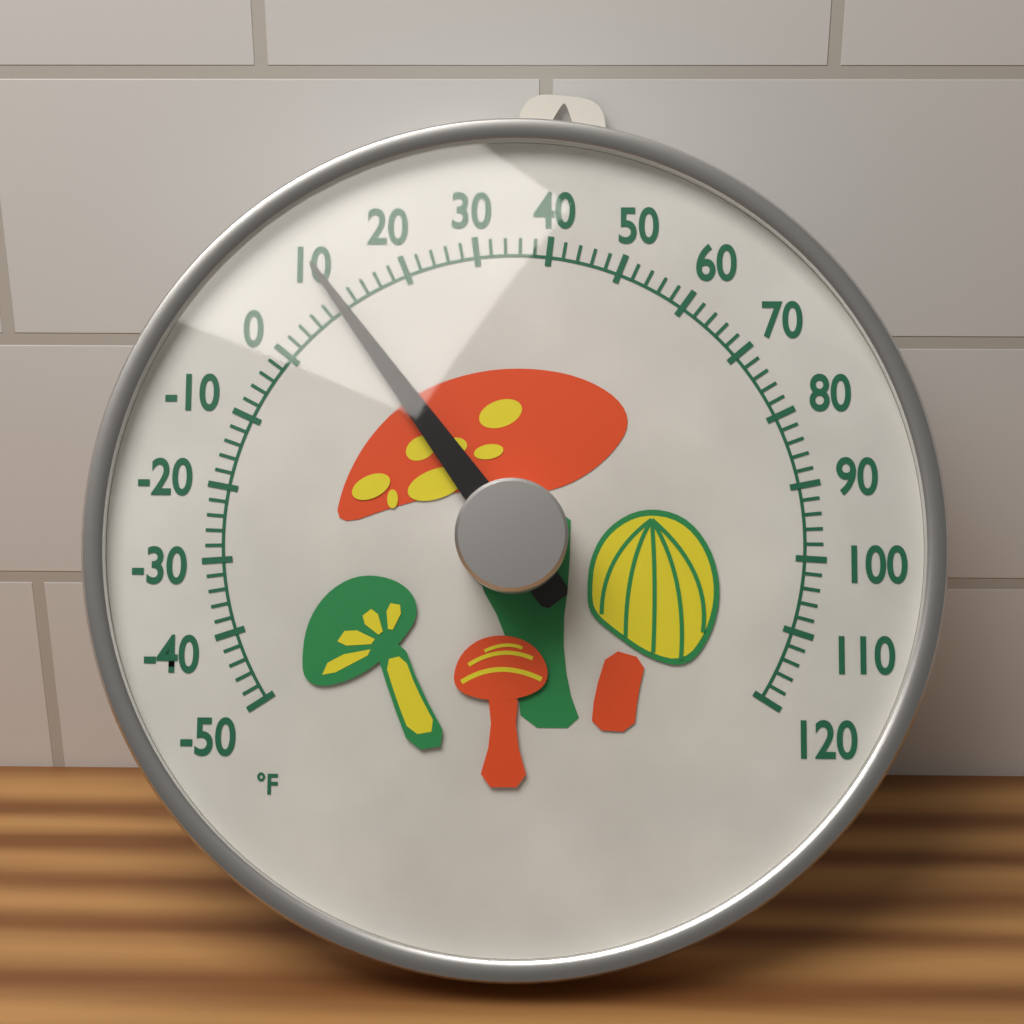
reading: 10 °F
